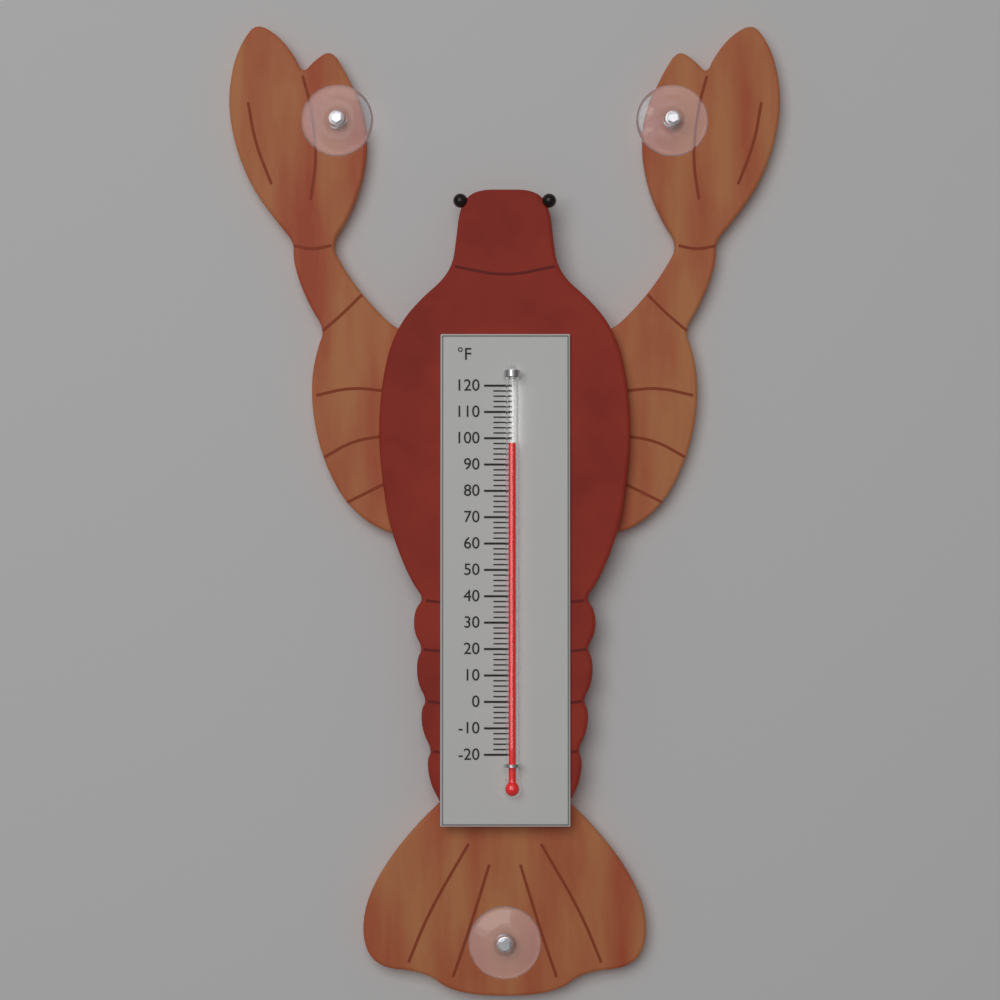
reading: 98 °F
